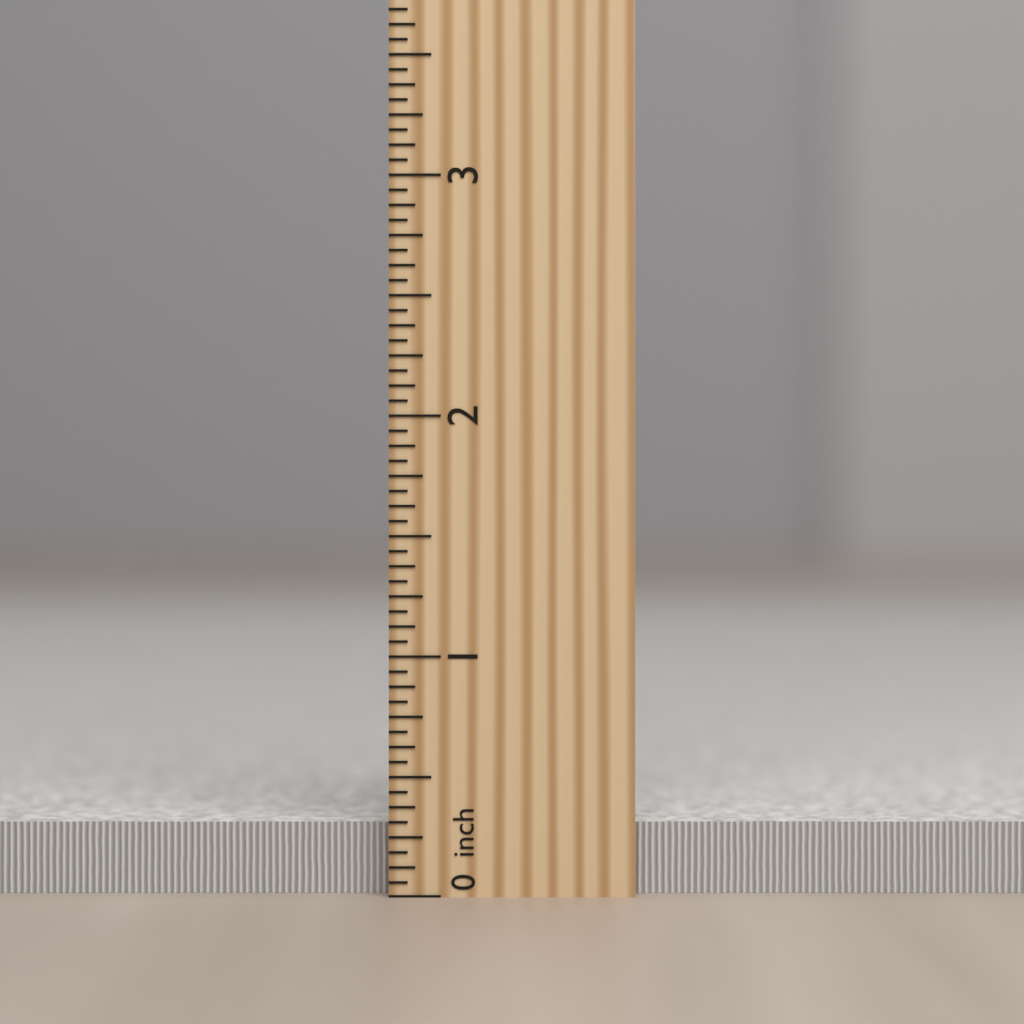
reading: 0.3000 inch
